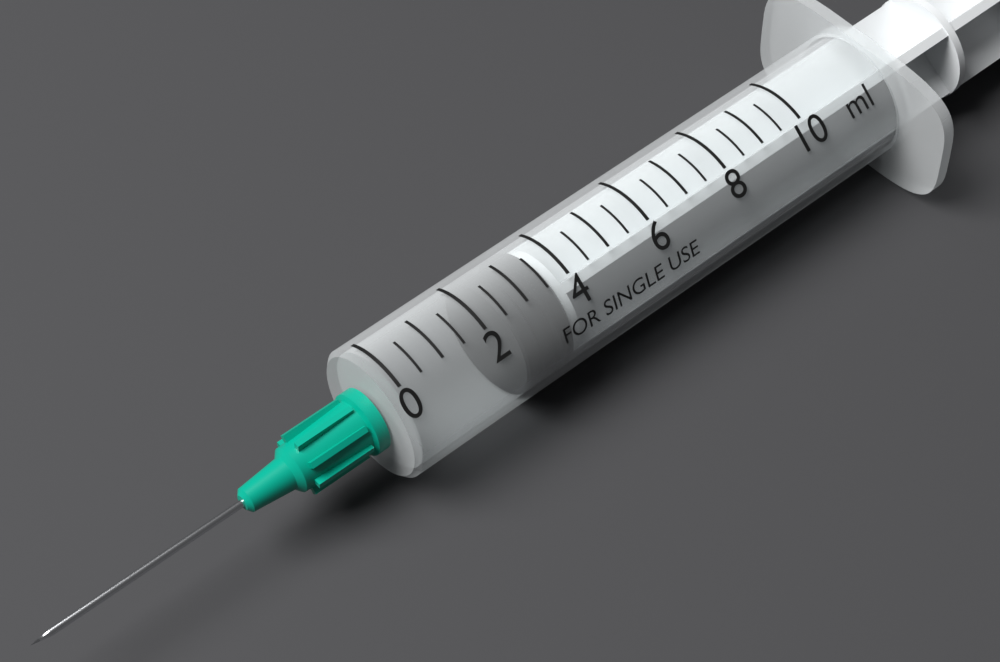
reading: 2.5 ml
